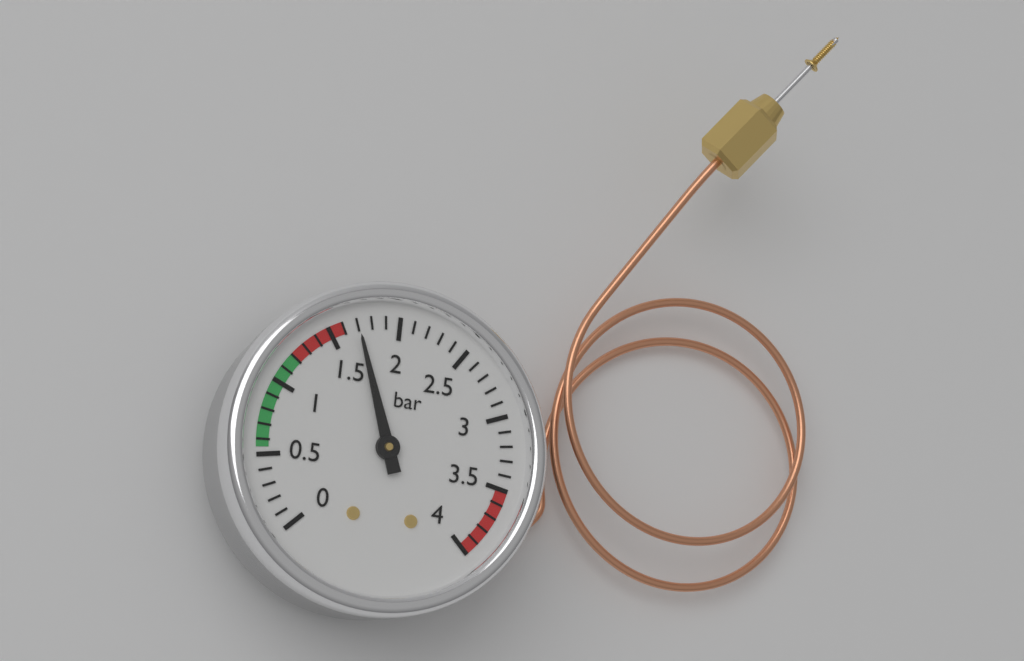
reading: 1.7 bar
